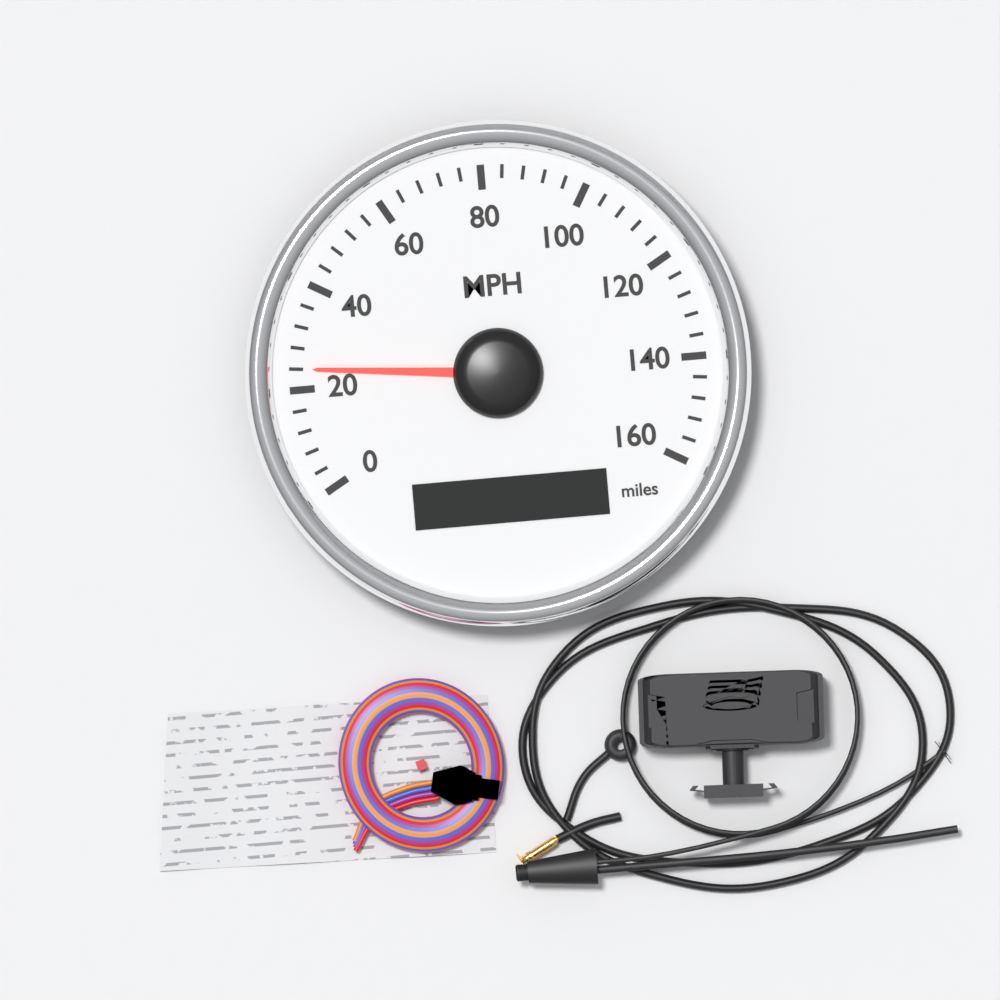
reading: 24 MPH
